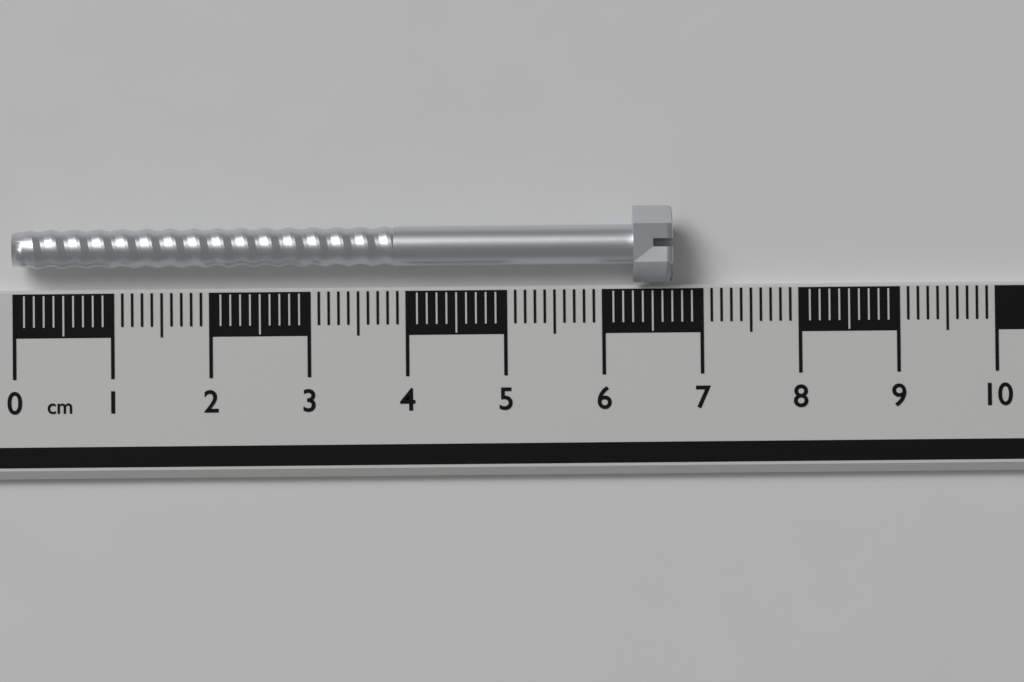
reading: 6.7 cm
